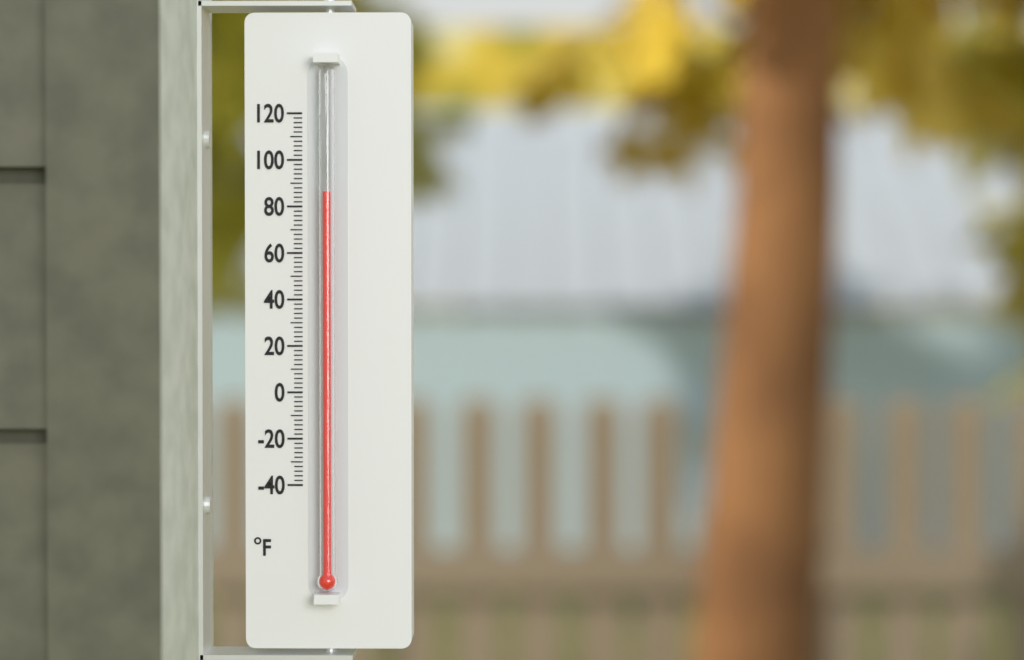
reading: 86 °F
